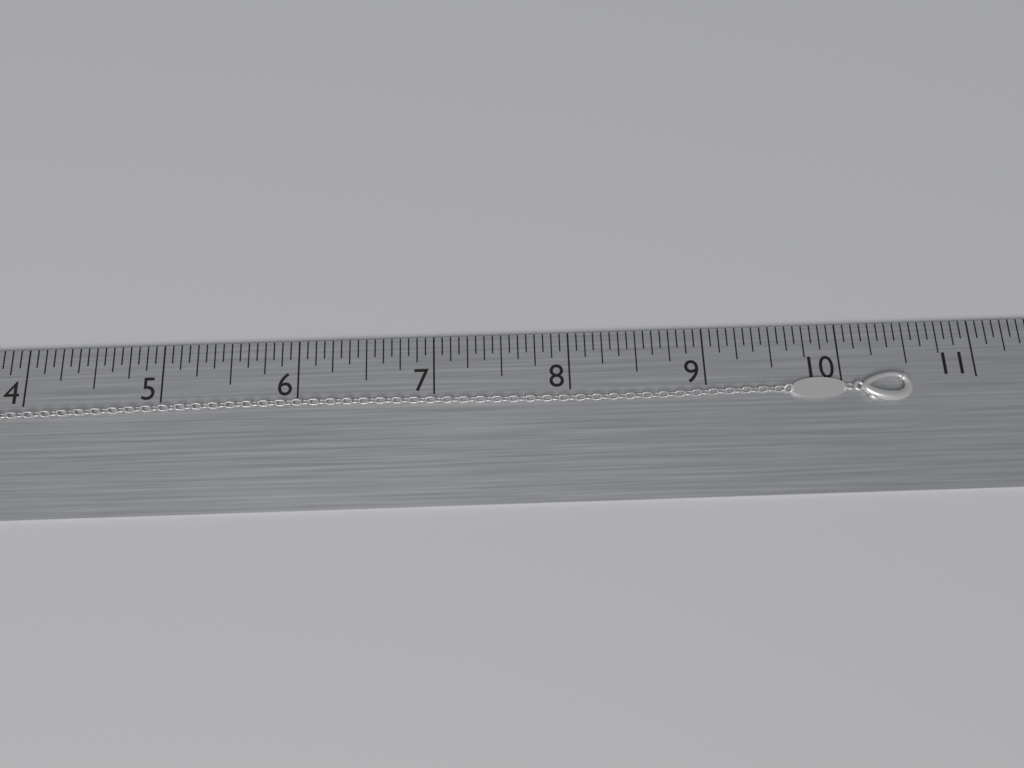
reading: 10.5000 in
